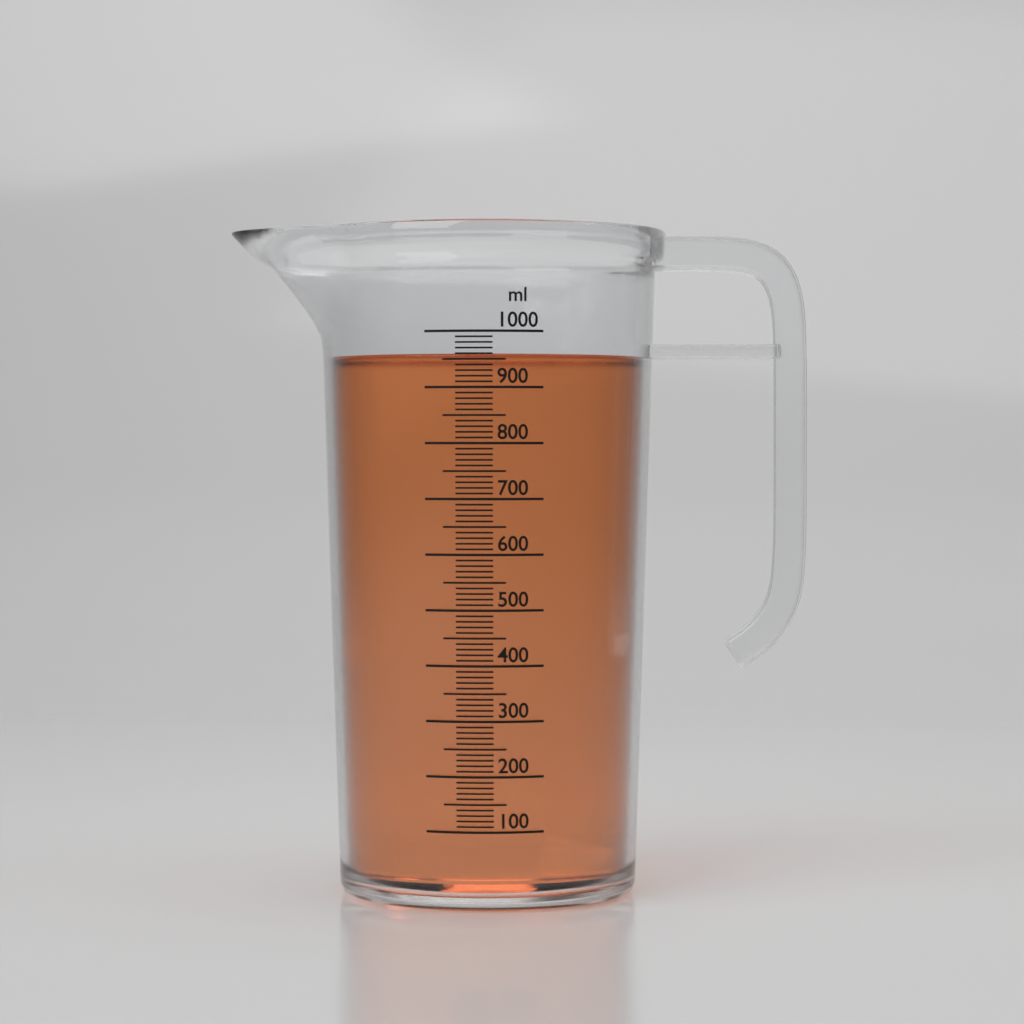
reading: 960 ml
